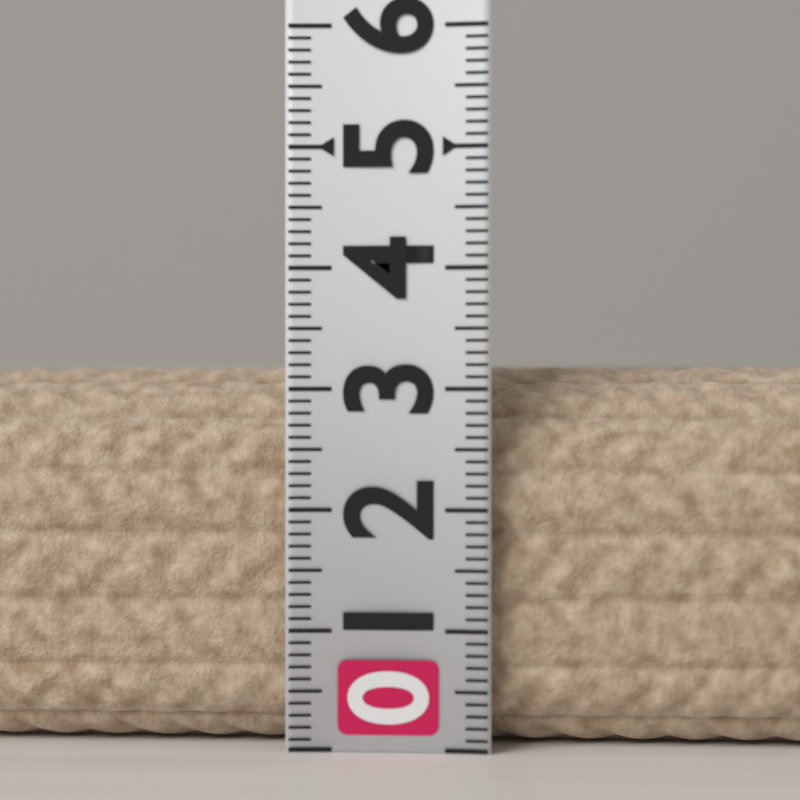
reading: 3.2 (no unit)
